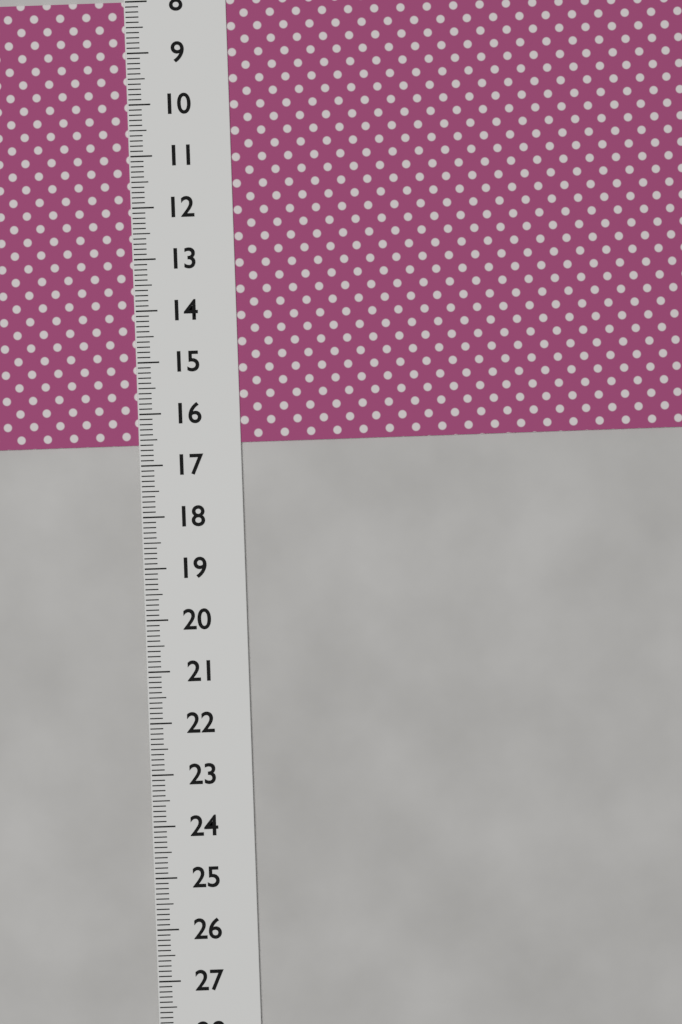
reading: 16.6 (no unit)
